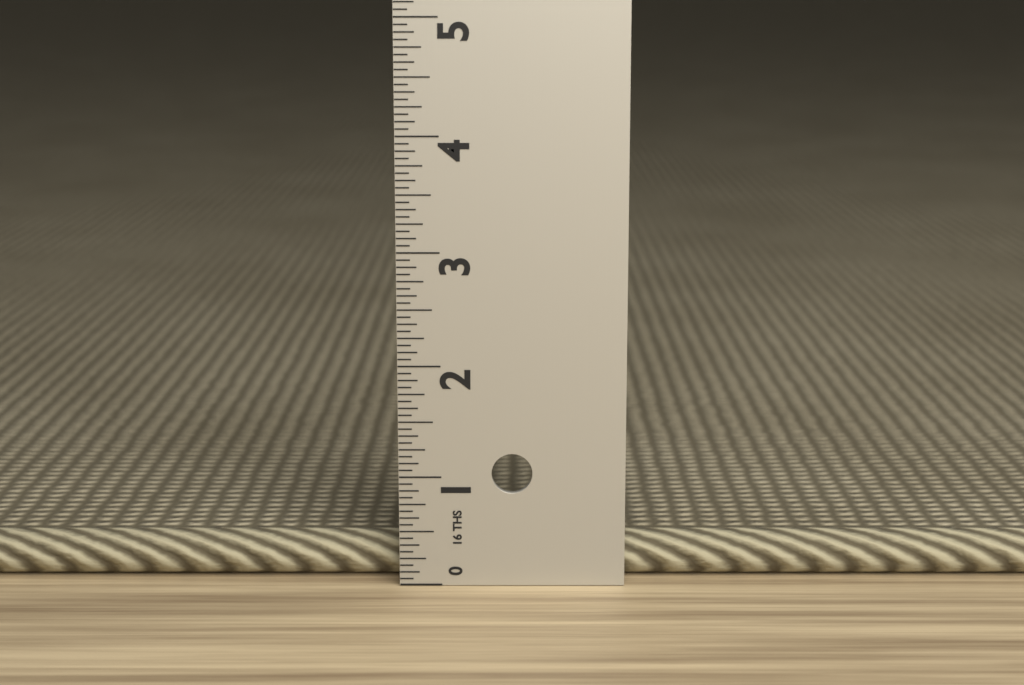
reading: 0.4000 in
